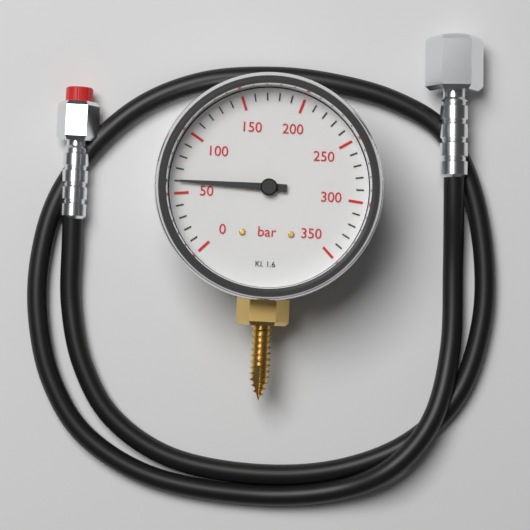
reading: 60 bar
